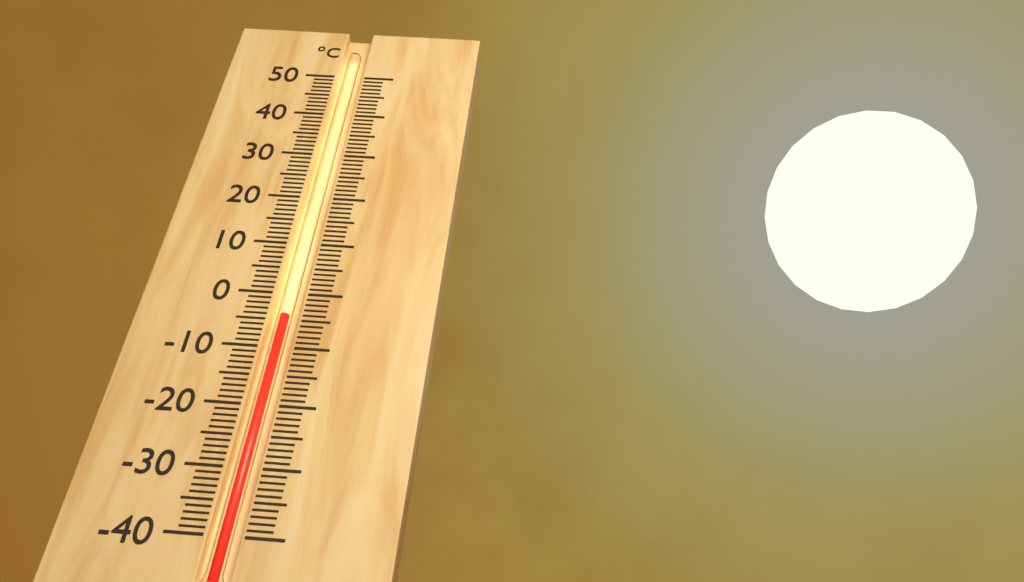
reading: -4 °C
